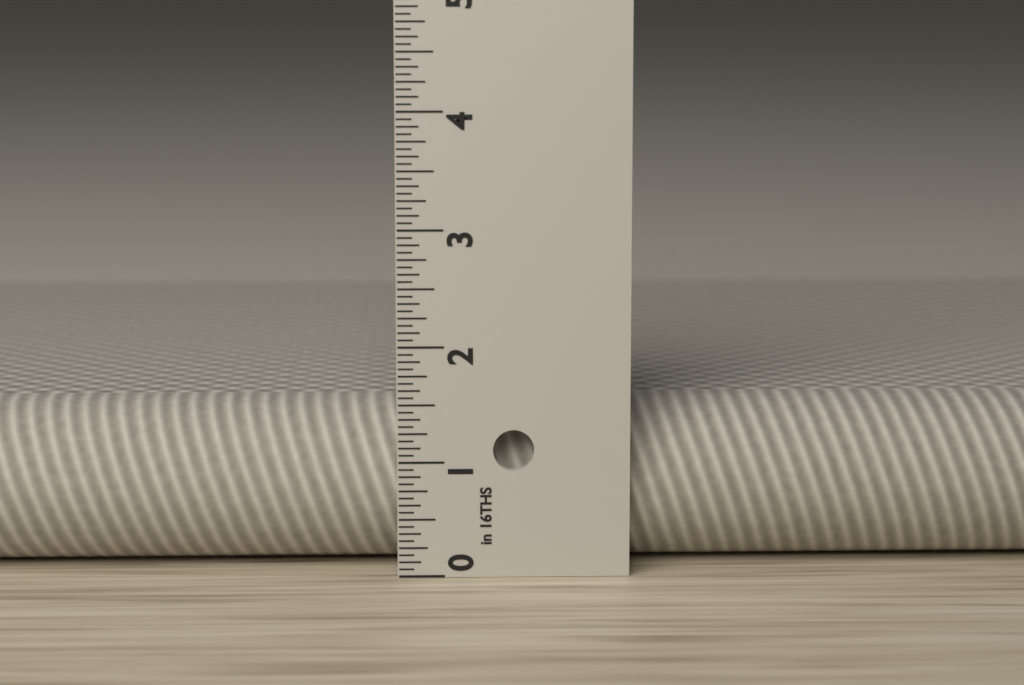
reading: 1.4375 in
